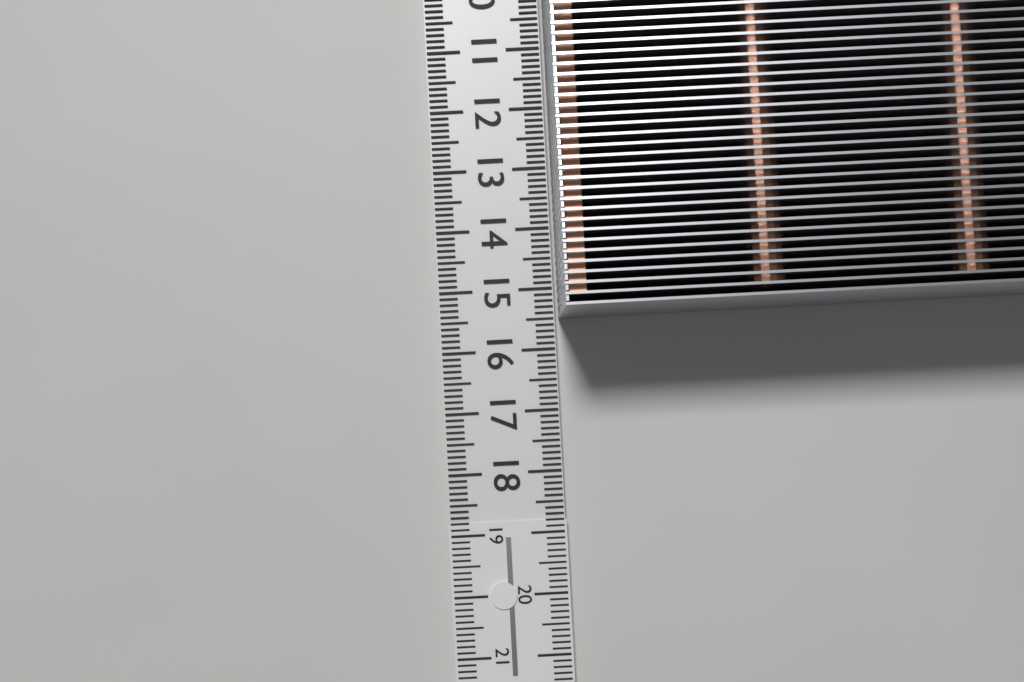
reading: 15.5 cm
